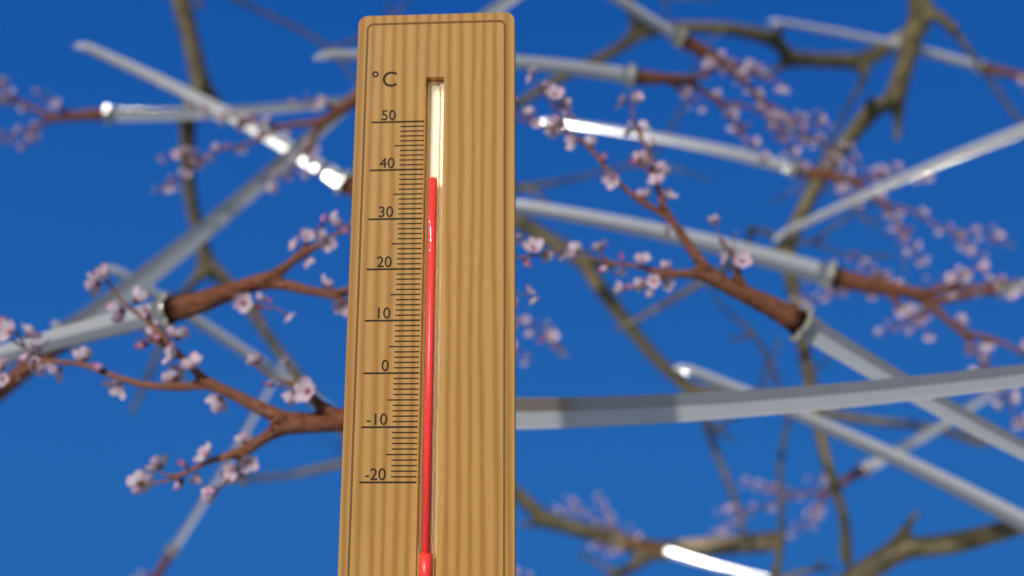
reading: 38 °C
